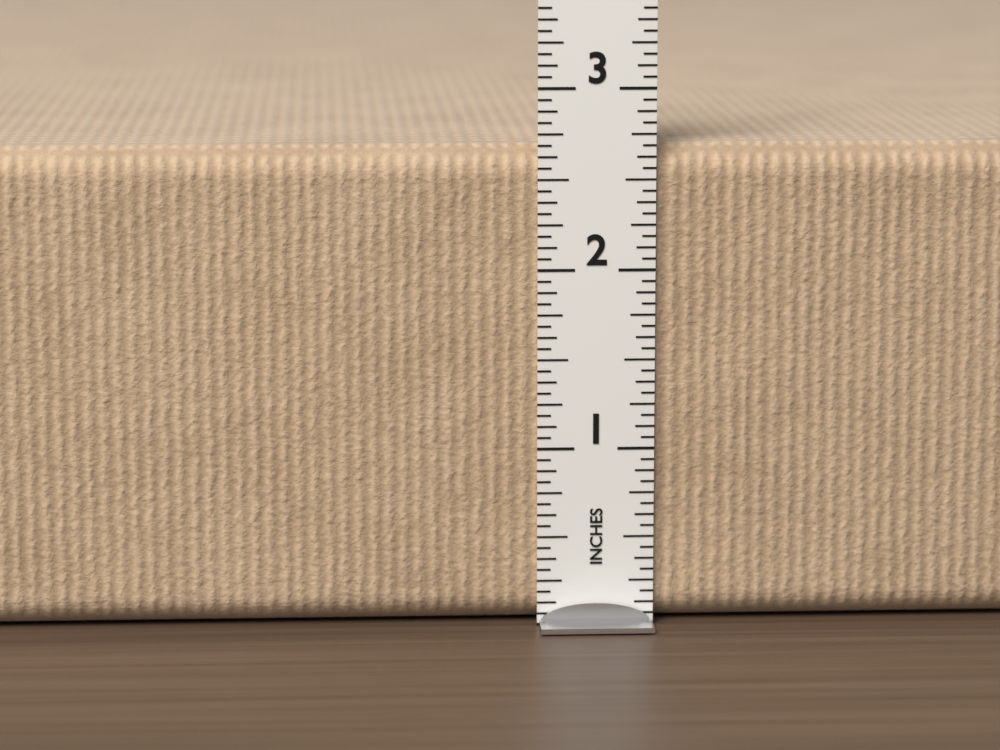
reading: 2.6875 in
